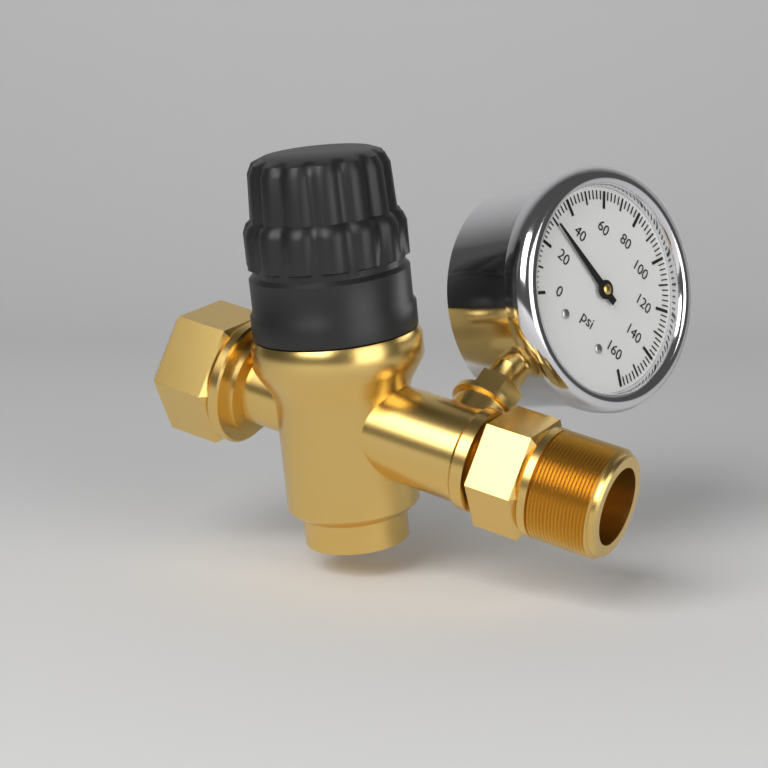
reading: 30 psi
